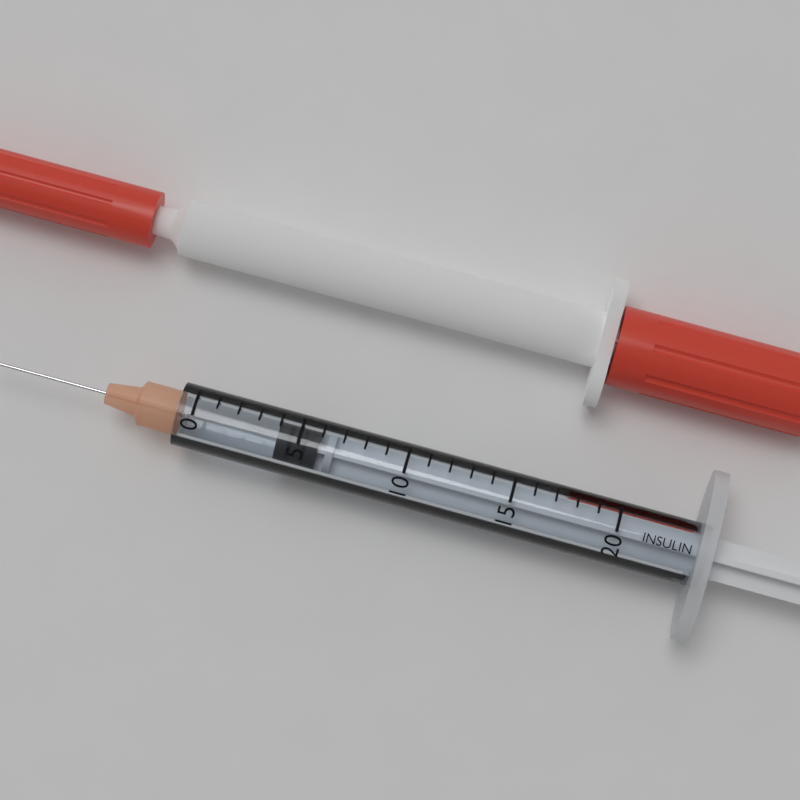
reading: 4 (no unit)
